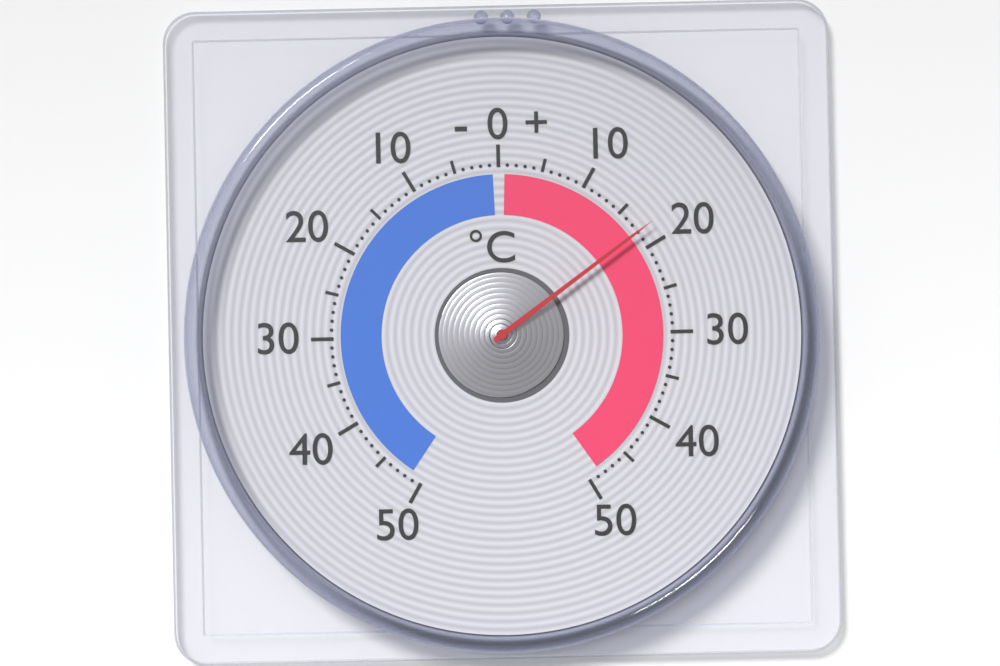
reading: 18 °C
